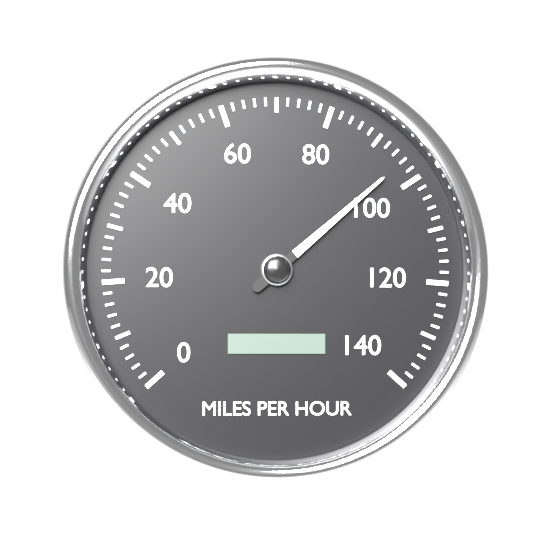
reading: 96 mph
